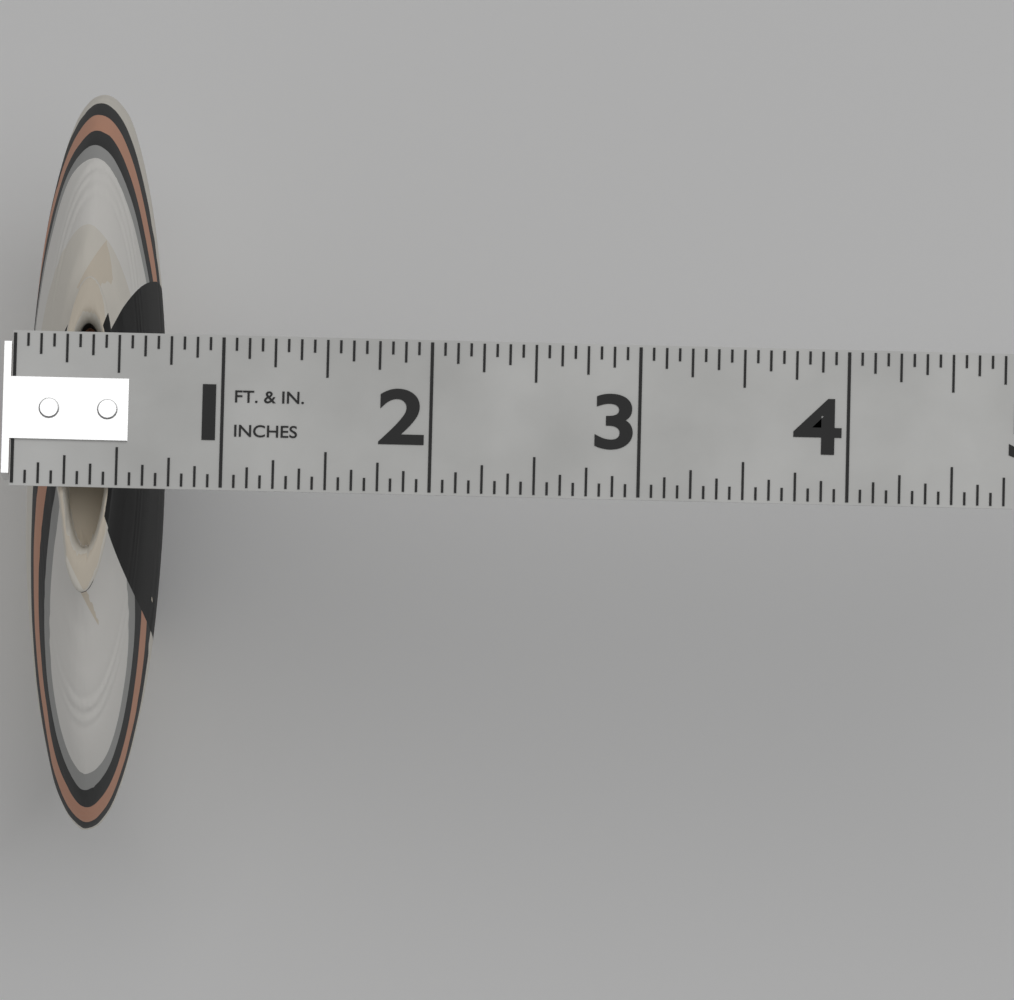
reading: 0.6875 in
